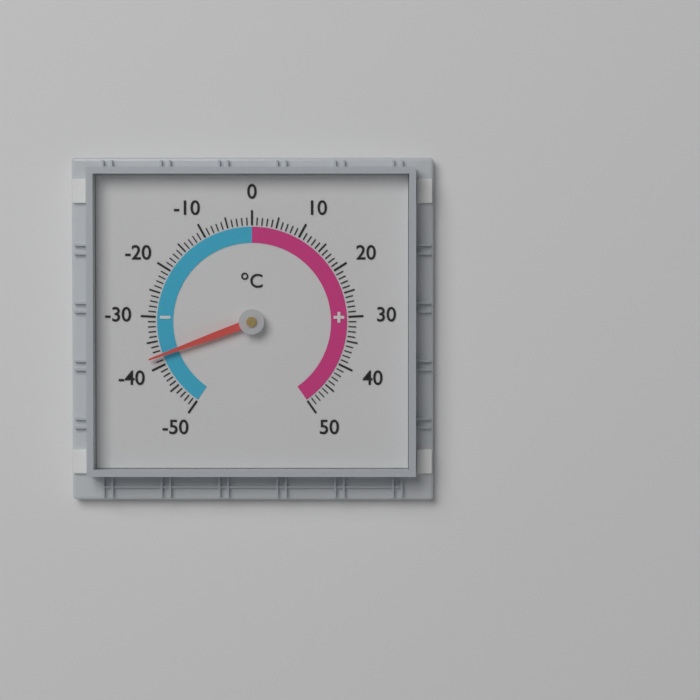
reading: -38 °C
